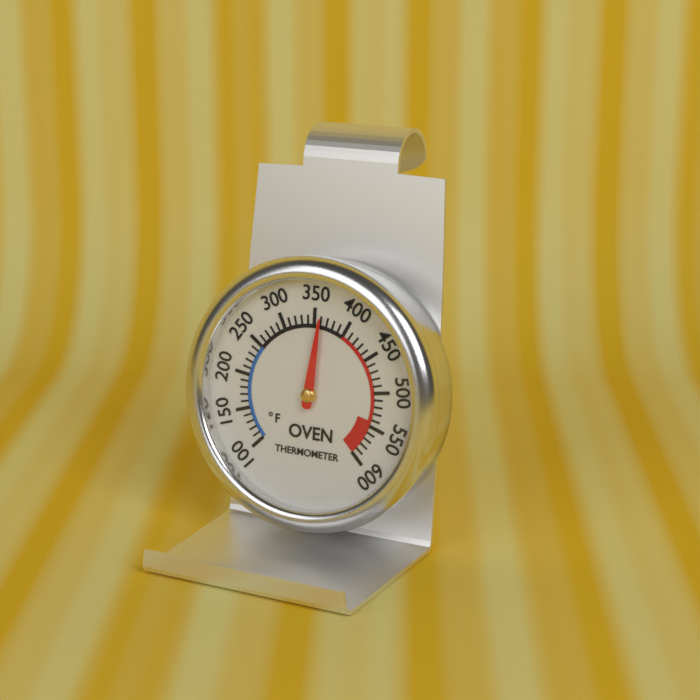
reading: 360 °F
